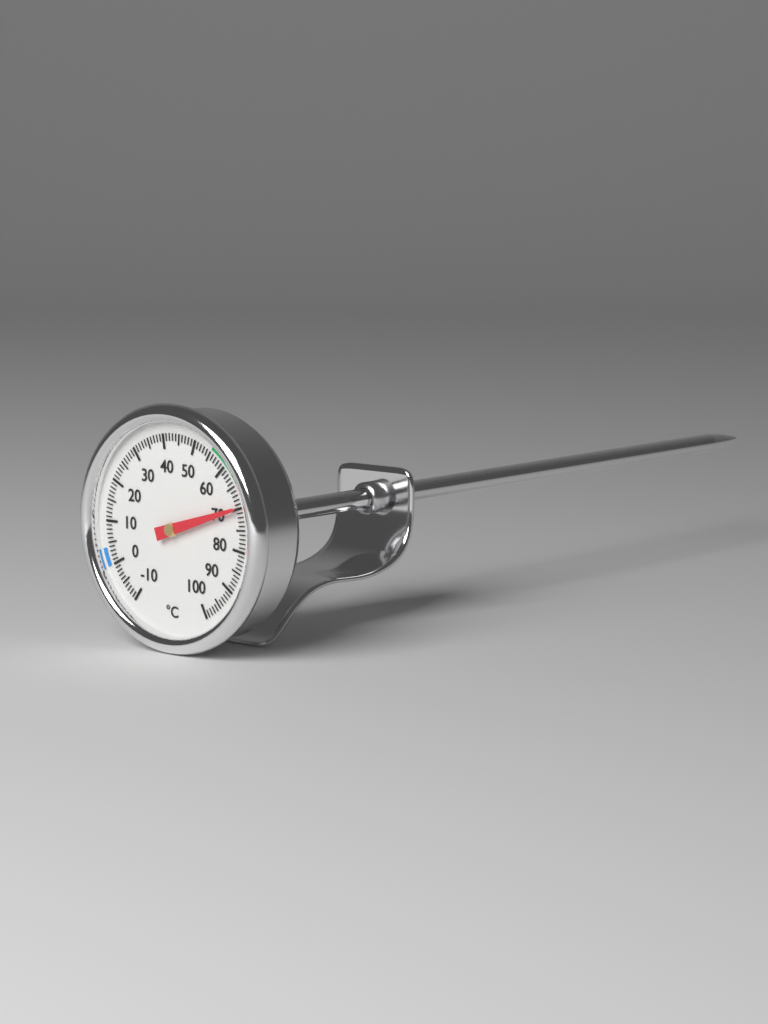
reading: 70 °C
